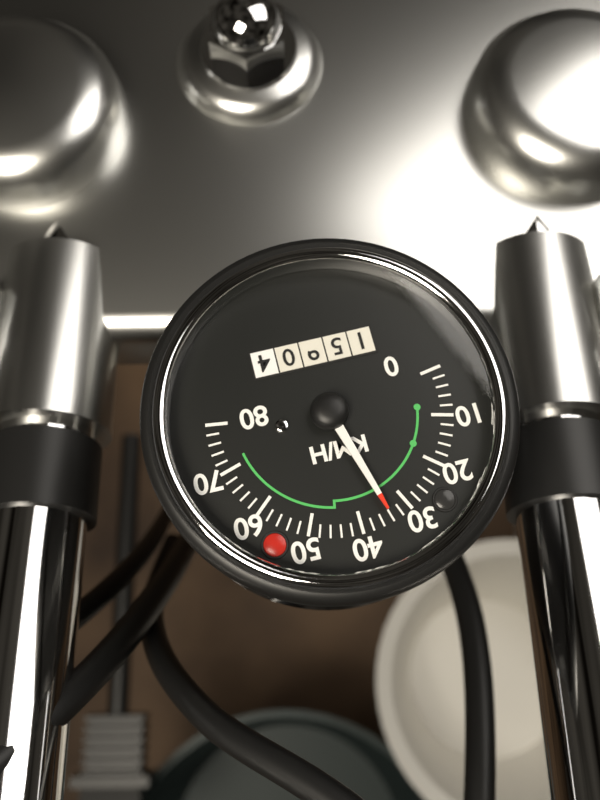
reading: 34 km/h
